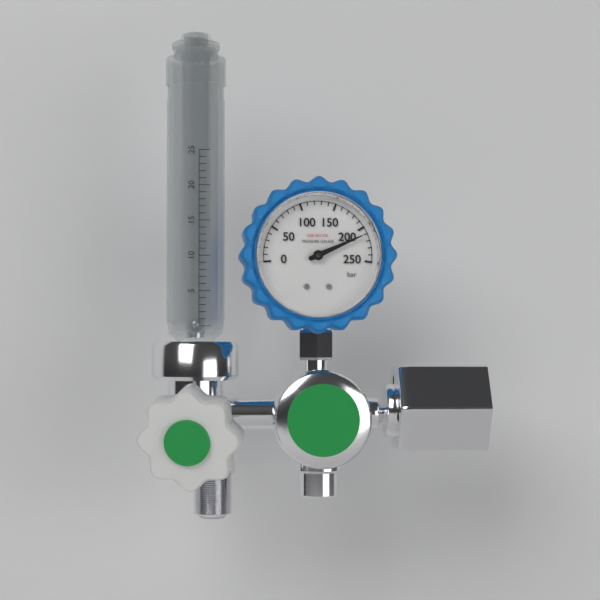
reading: 210 bar
